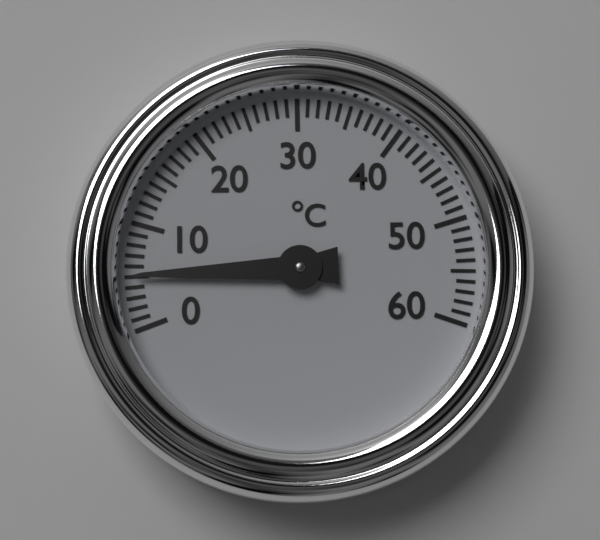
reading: 5 °C
